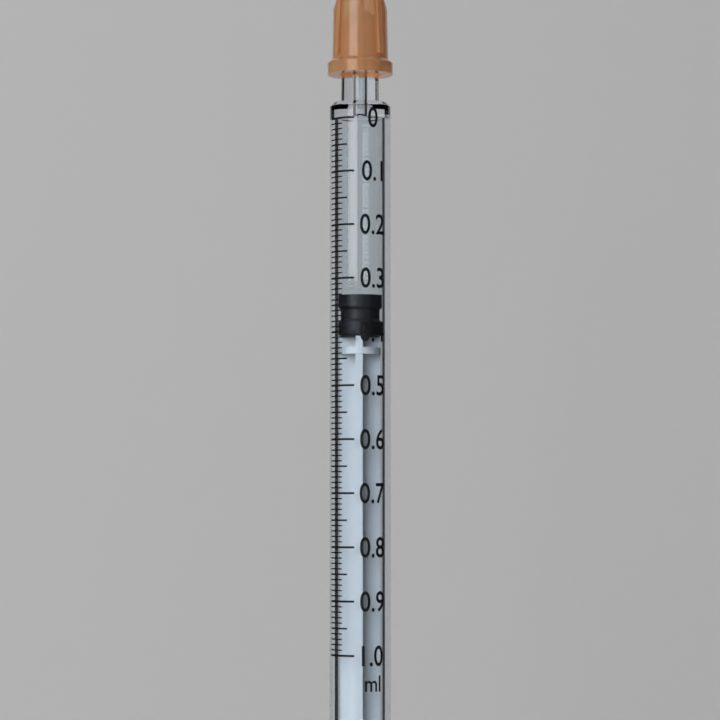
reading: 0.33 ml
